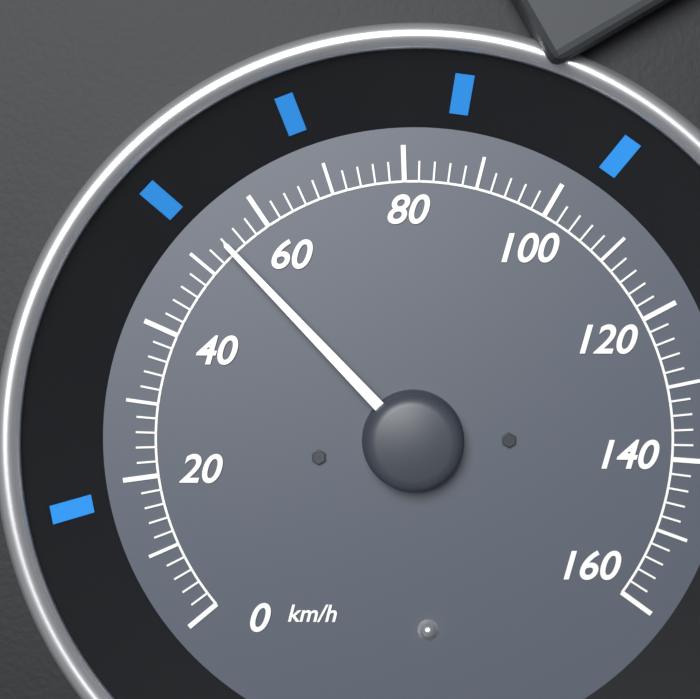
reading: 54 km/h
